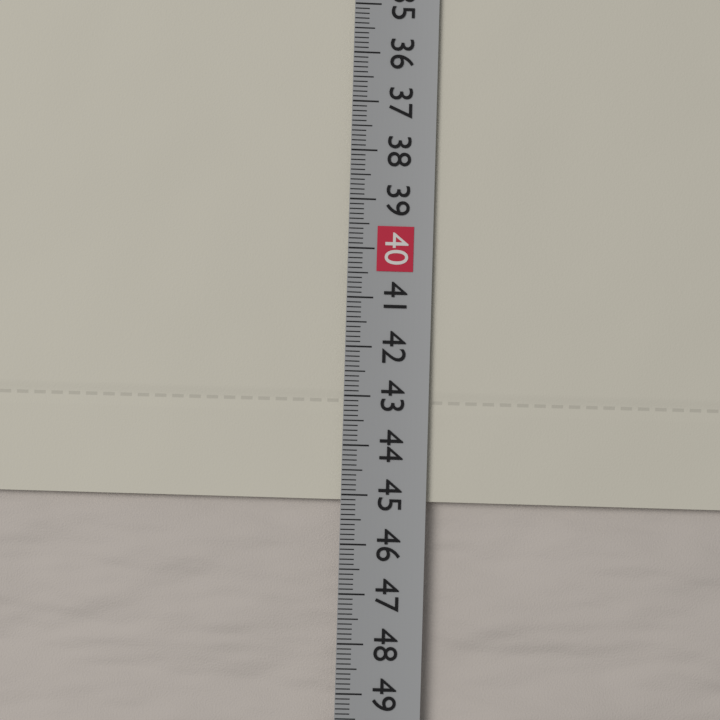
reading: 45.1 cm
